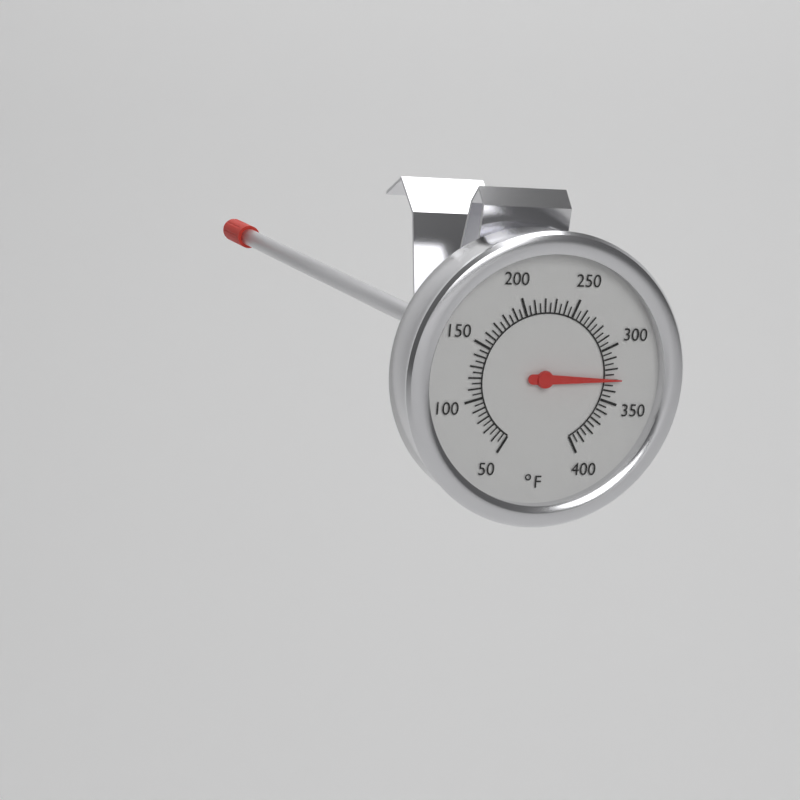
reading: 330 °F
